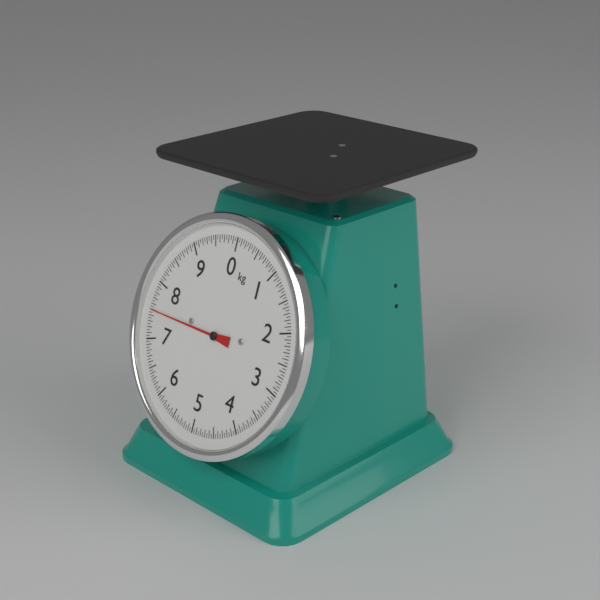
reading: 7.50 kg
